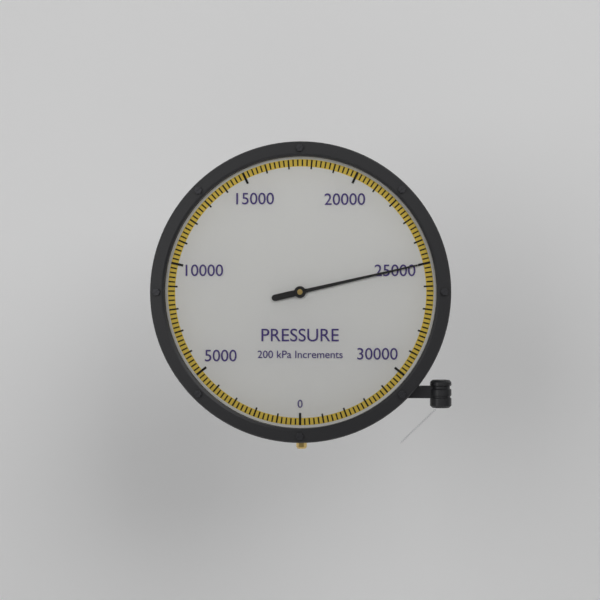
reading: 25000 kPa
